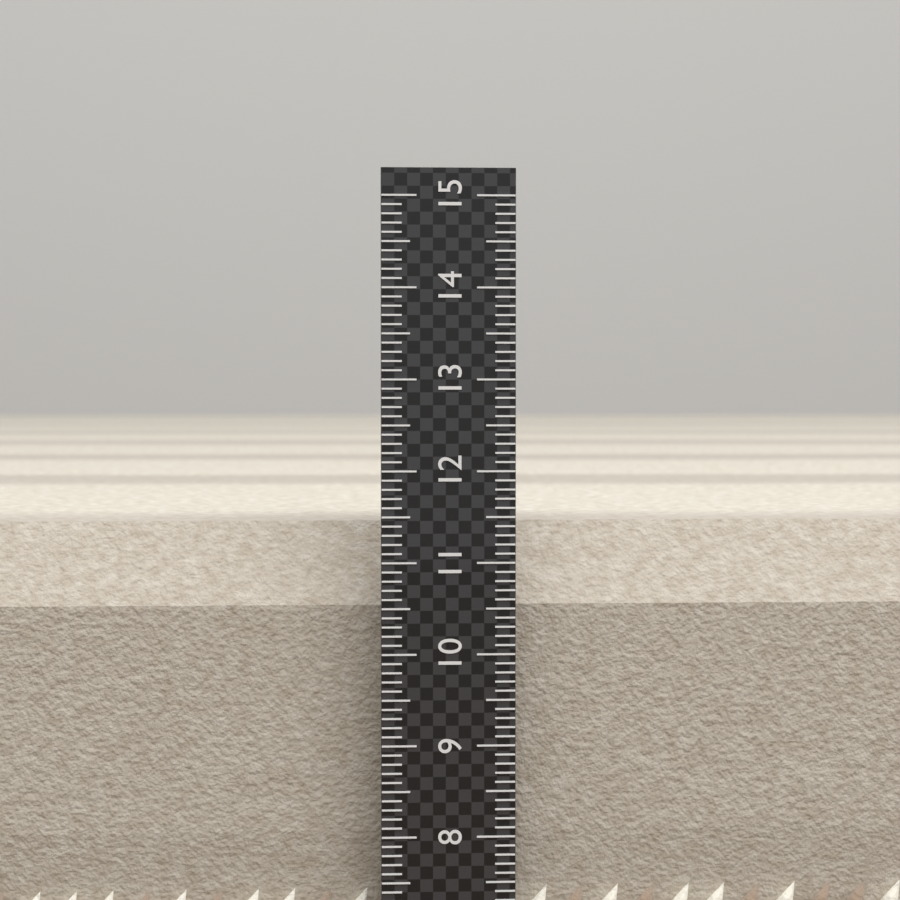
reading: 11.4 (no unit)
